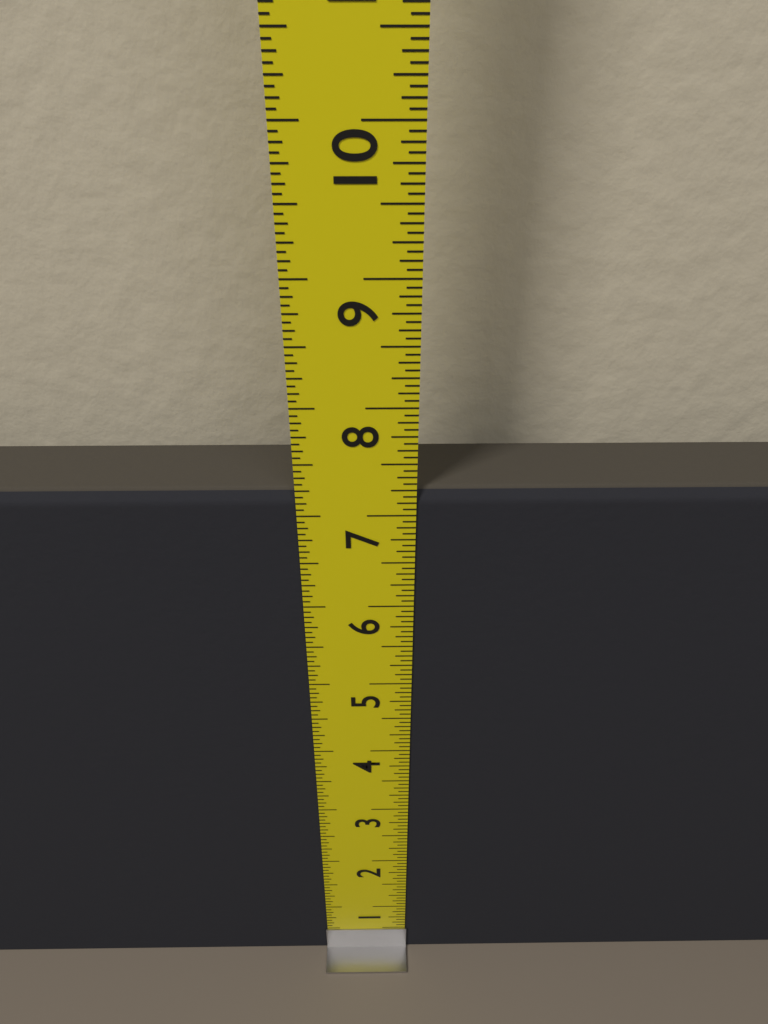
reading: 7.2500 in
